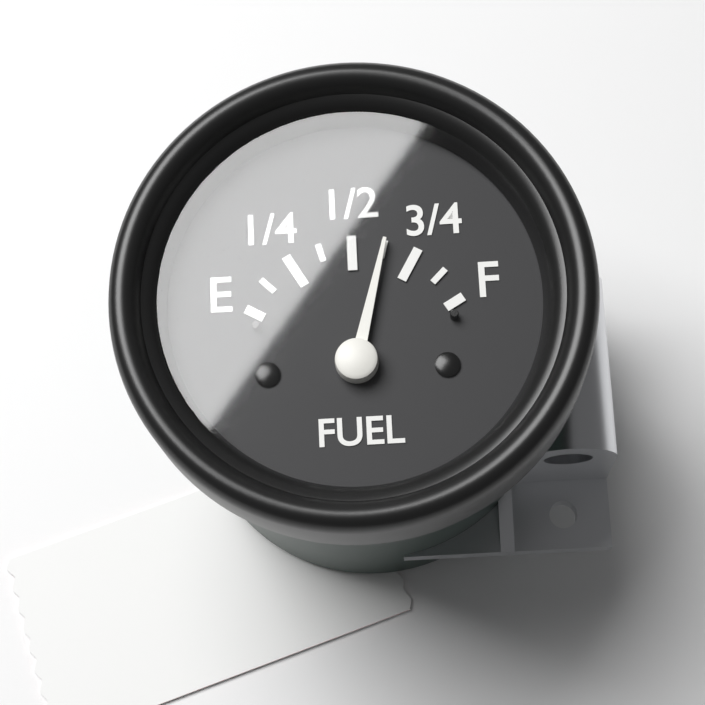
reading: 0.625 (no unit)
